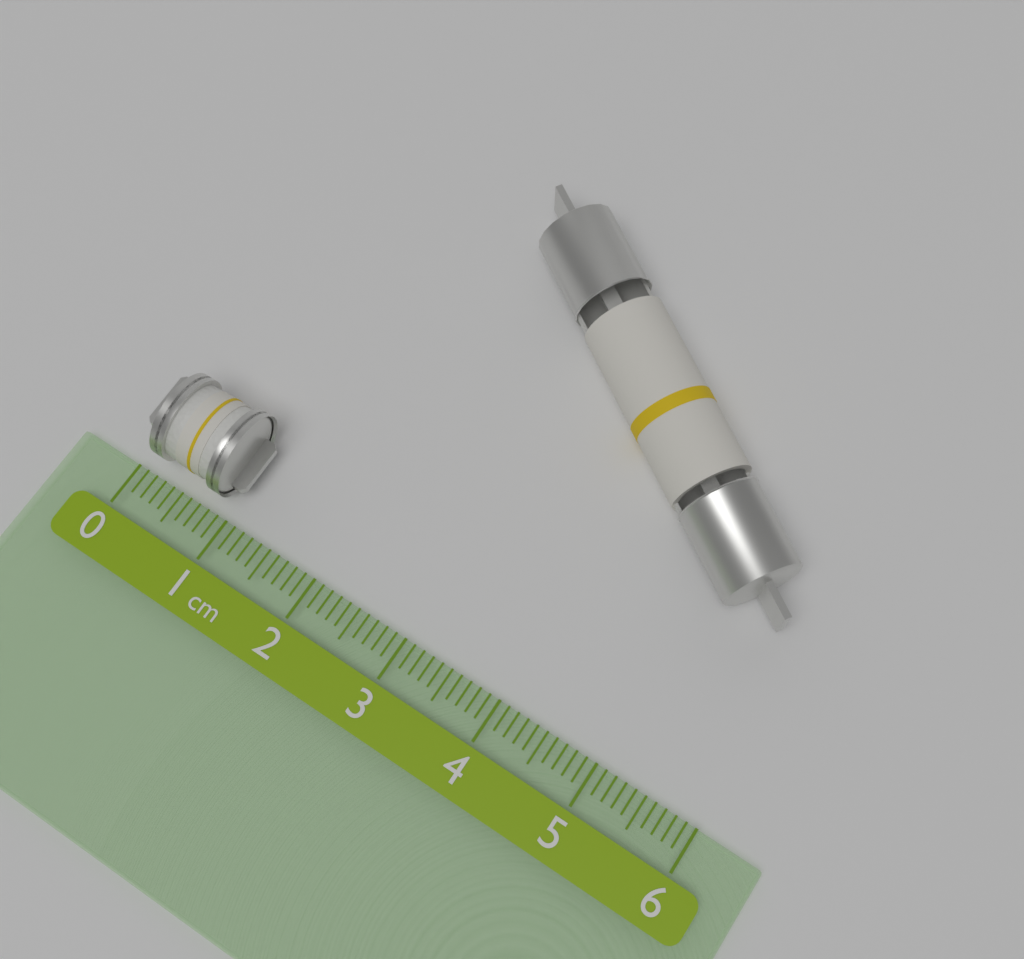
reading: 1.0 cm
